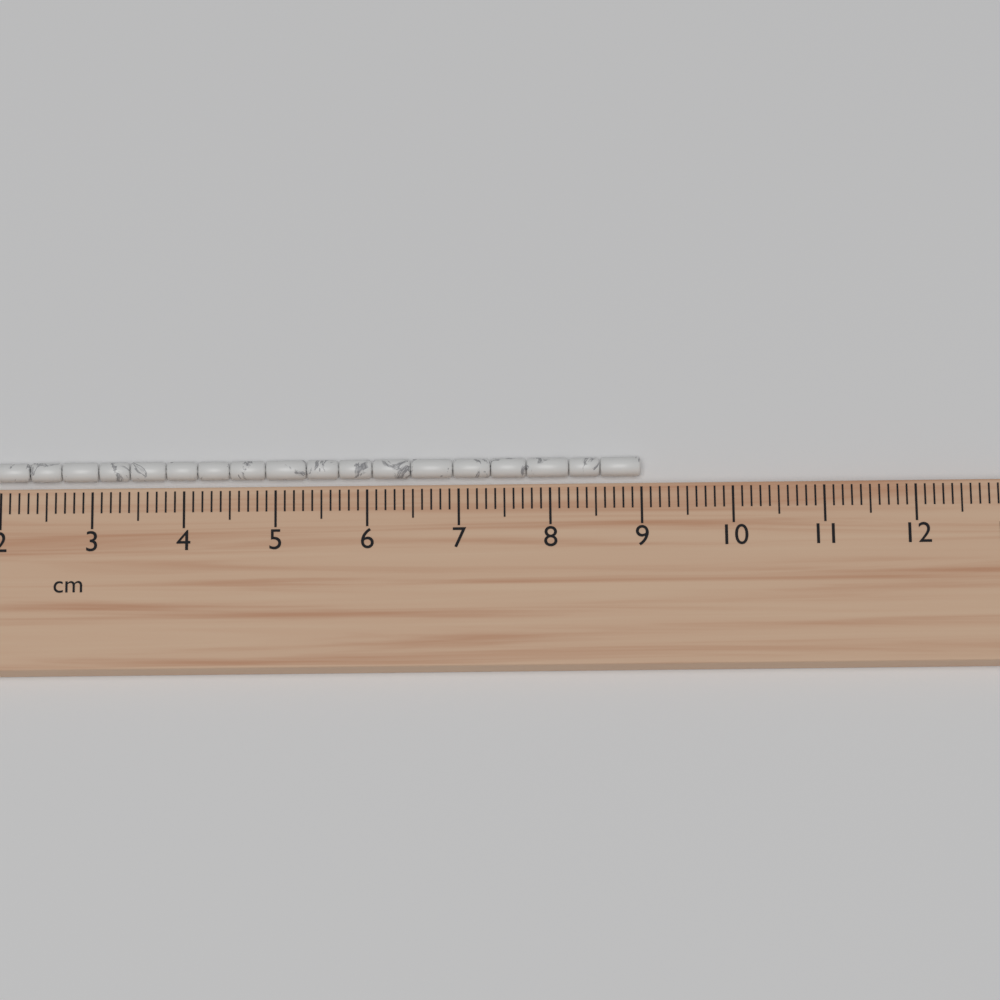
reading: 9.0 cm
